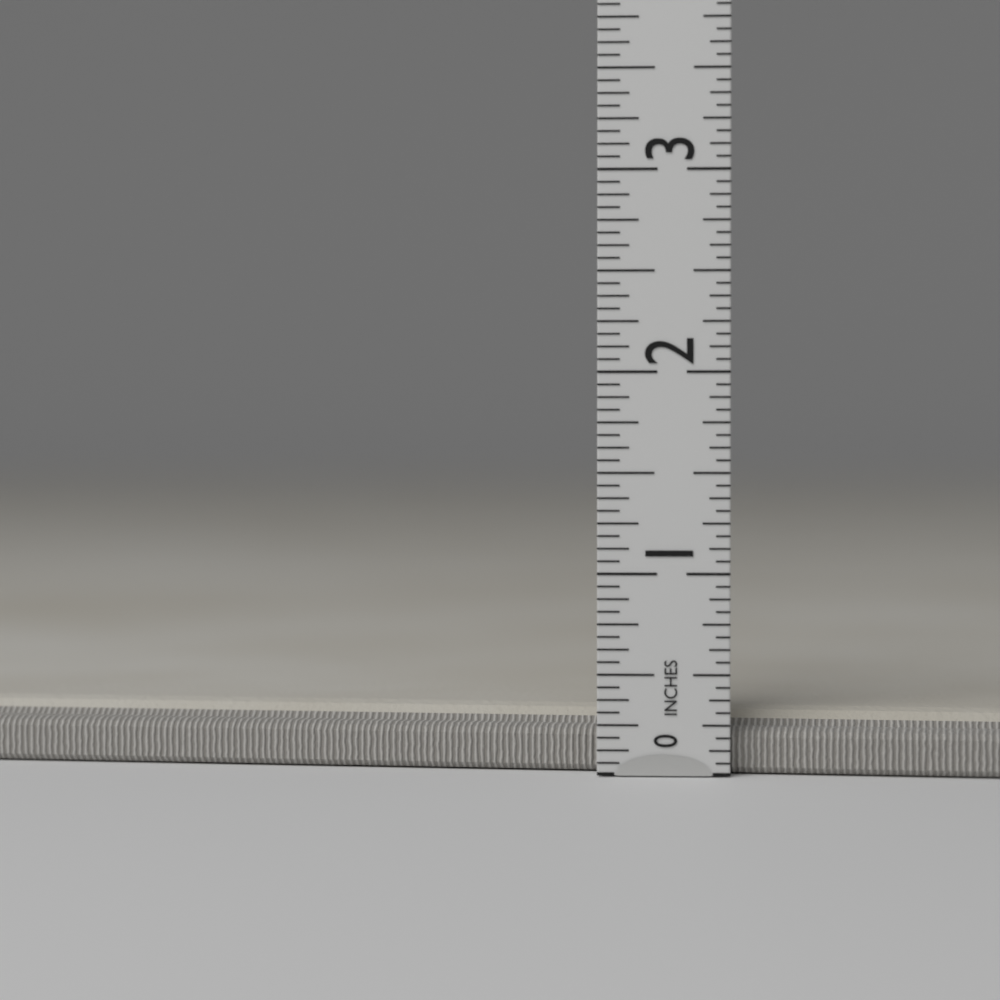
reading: 0.3125 in
